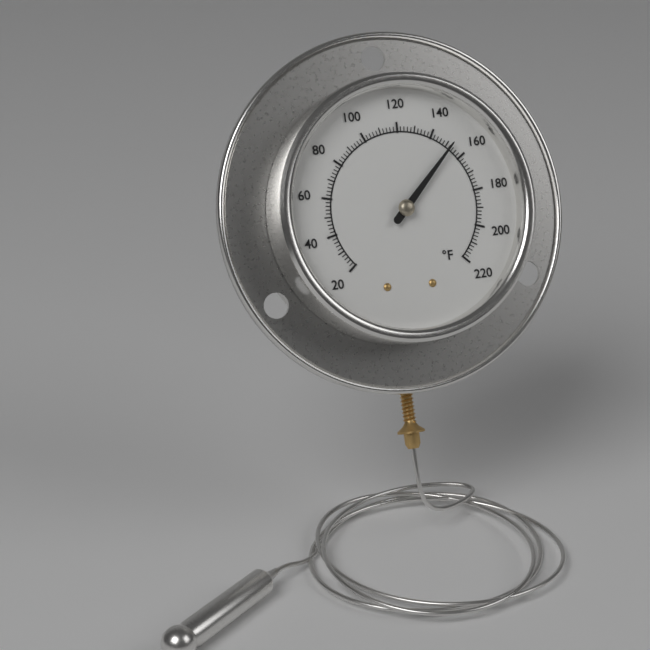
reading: 152 °F
